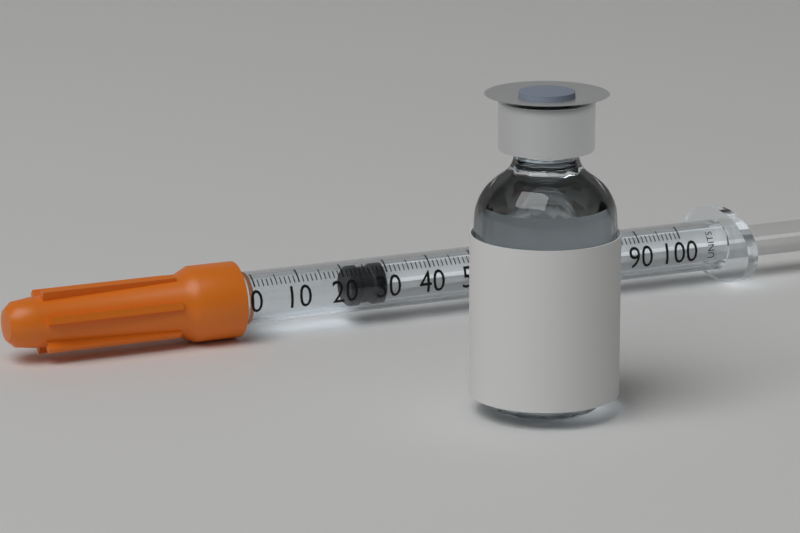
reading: 22 units
